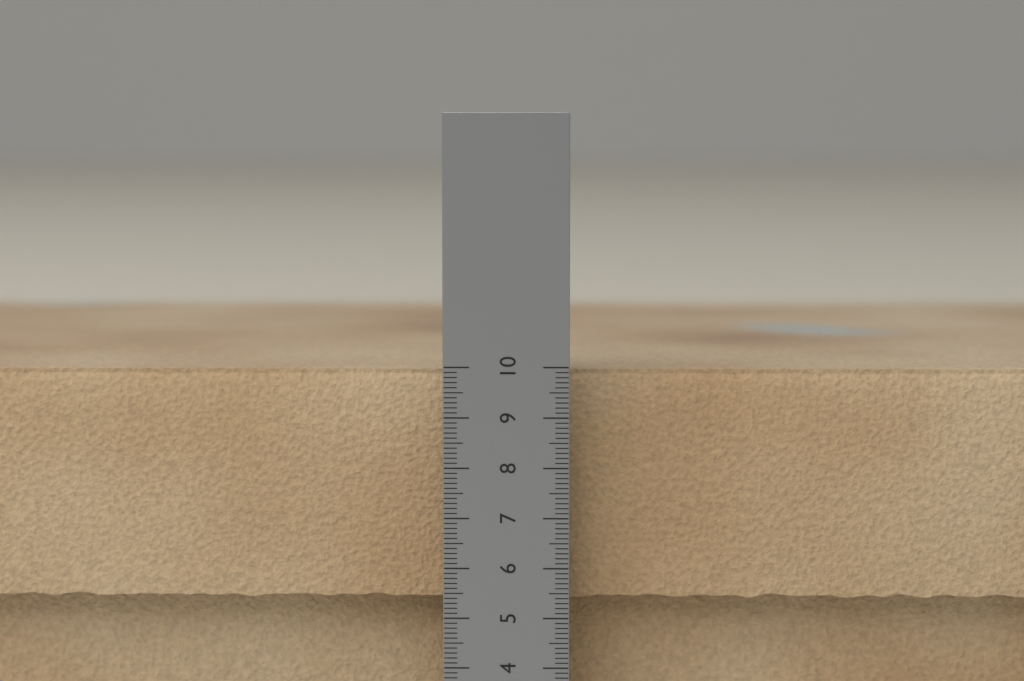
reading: 9.9 cm
